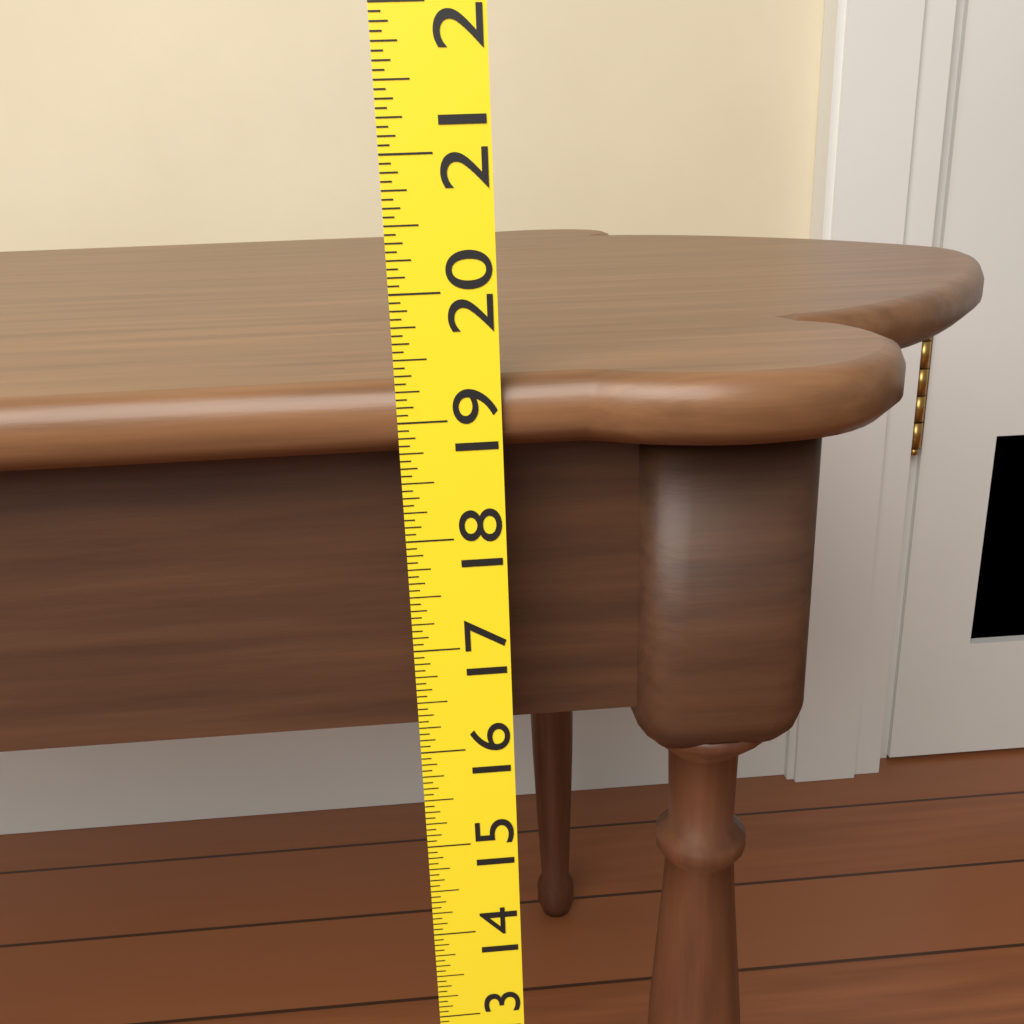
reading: 19.3125 (no unit)
